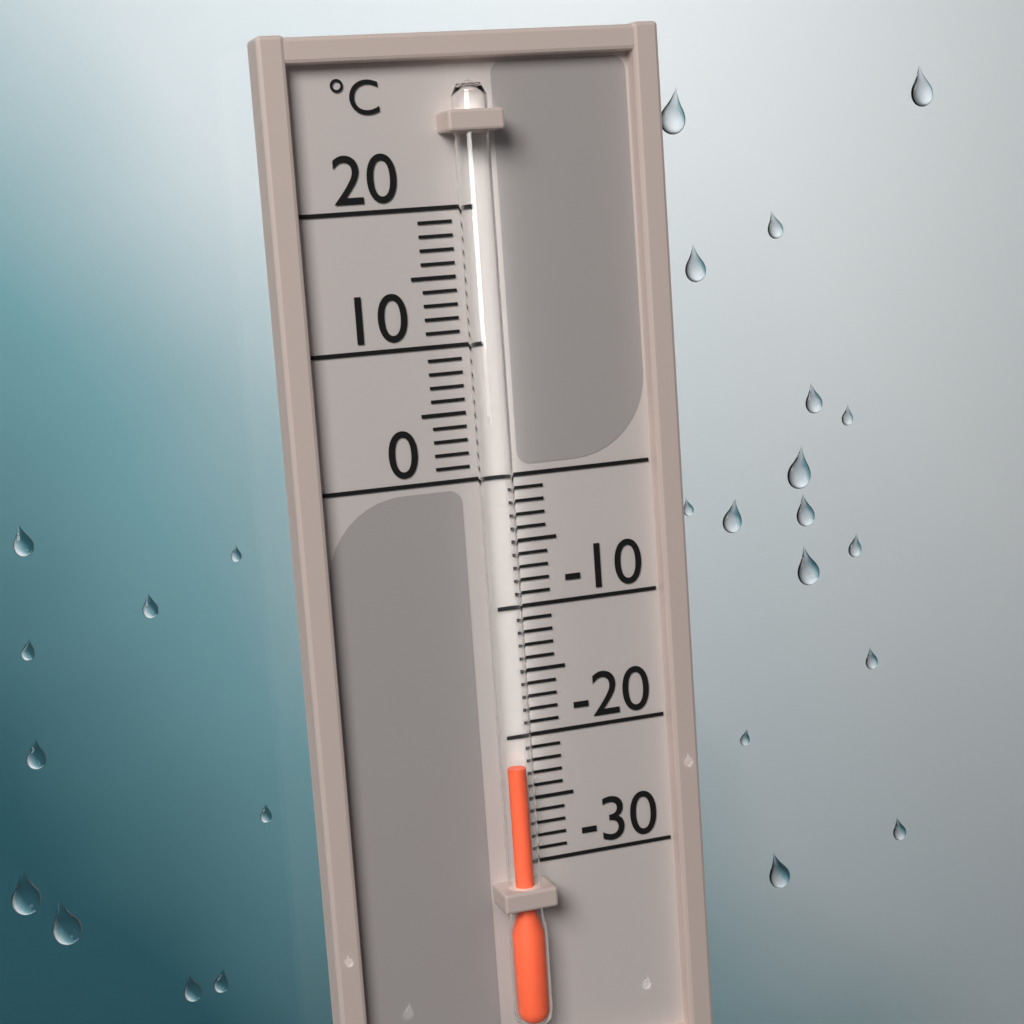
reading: -22 °C
